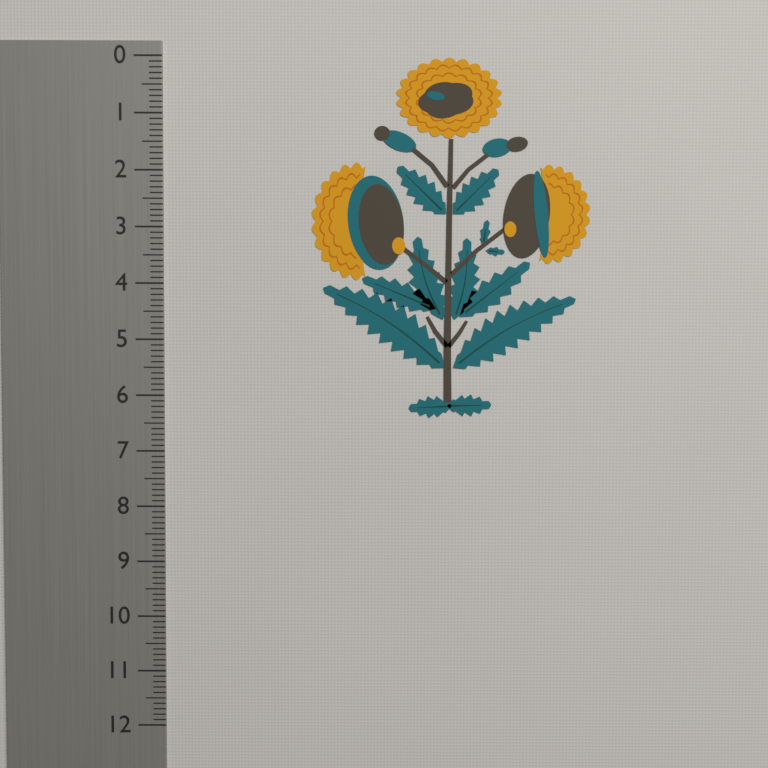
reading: 6.4 (no unit)
